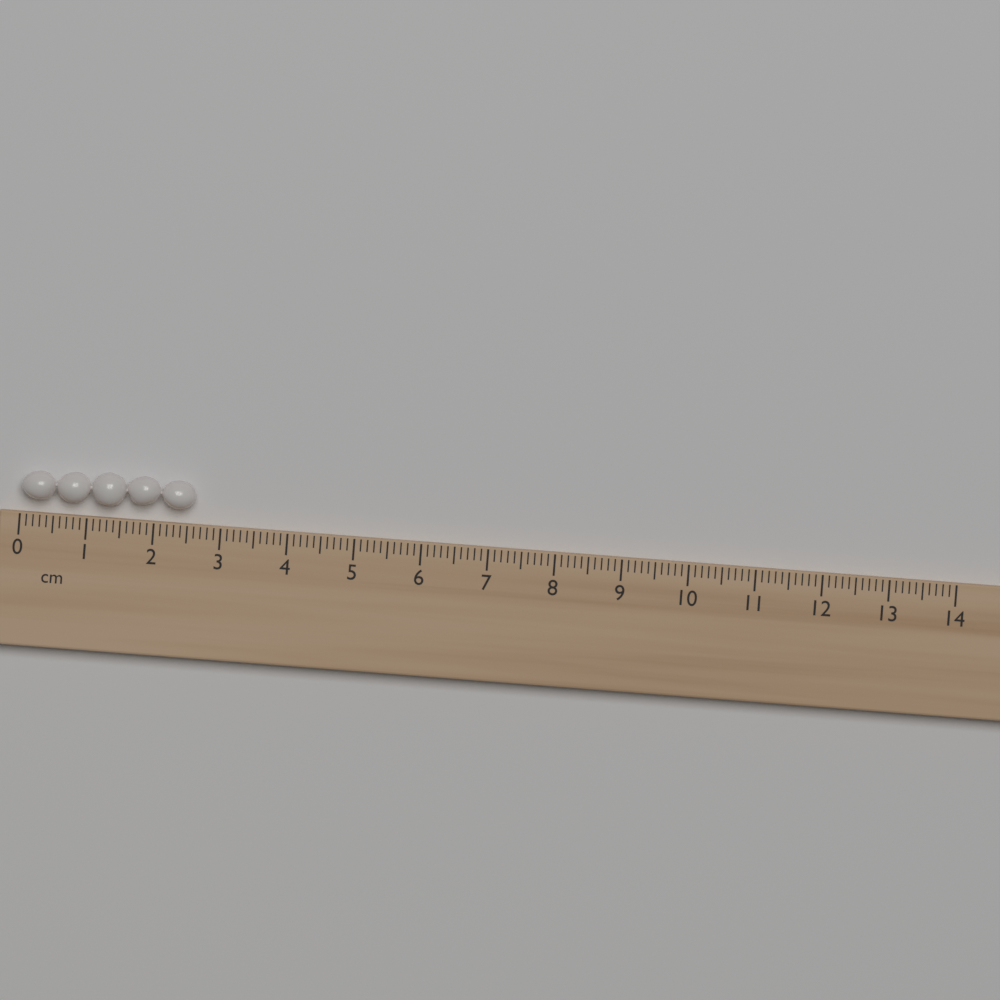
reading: 2.6 cm
